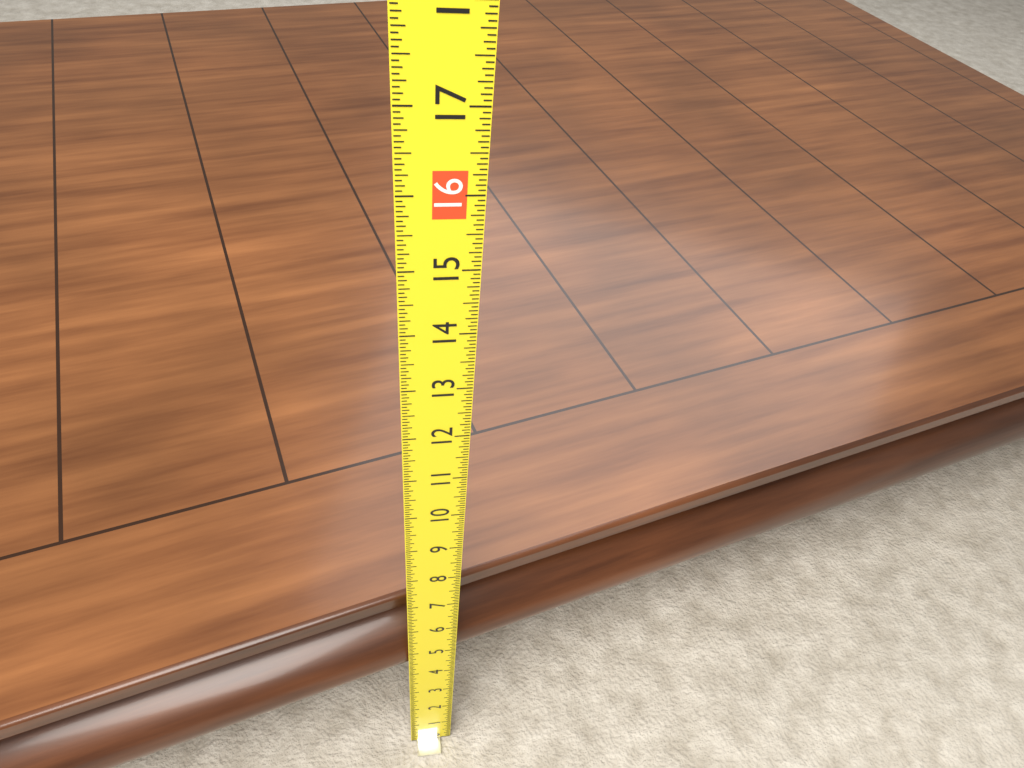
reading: 6.6250 (no unit)
